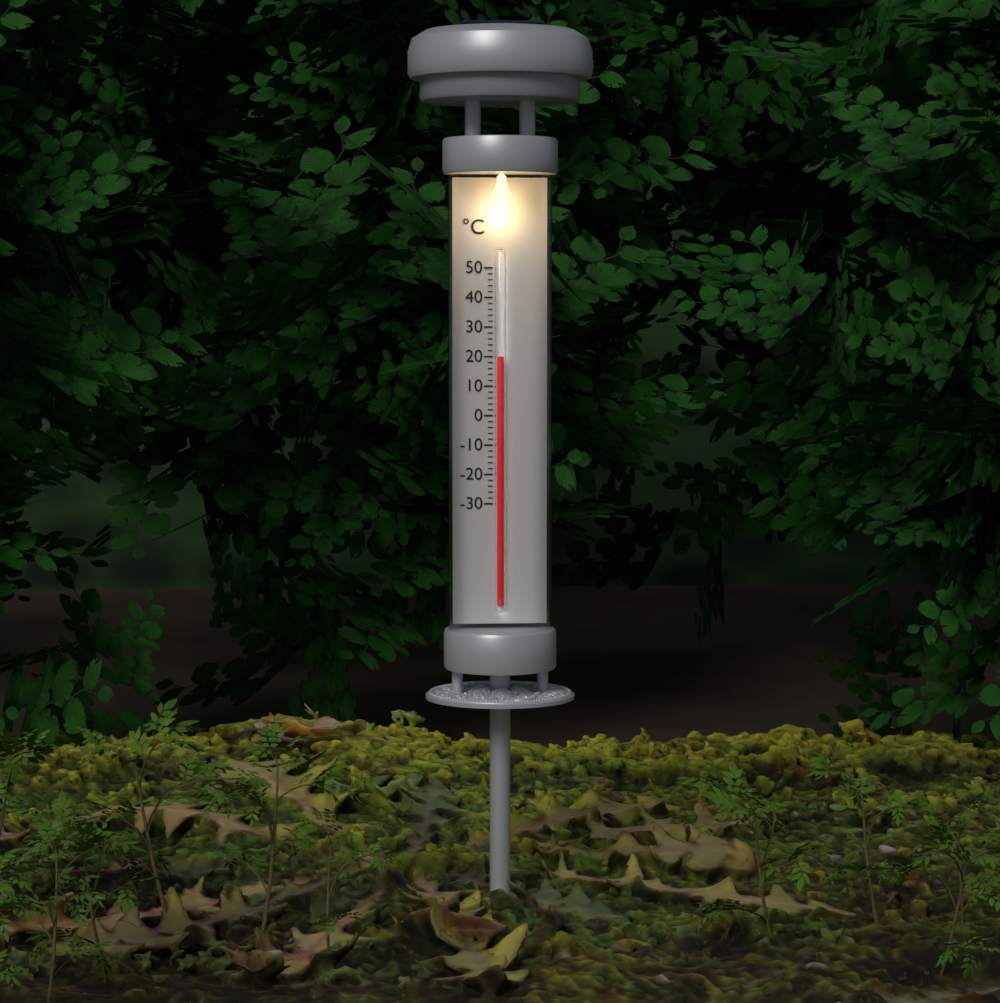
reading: 20 °C
